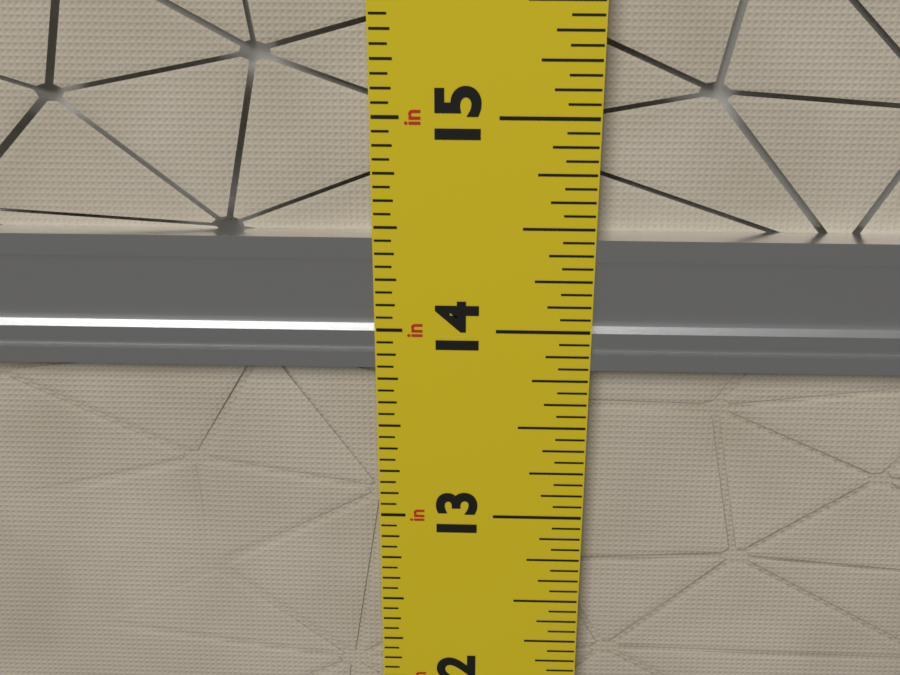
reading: 14.4375 in
